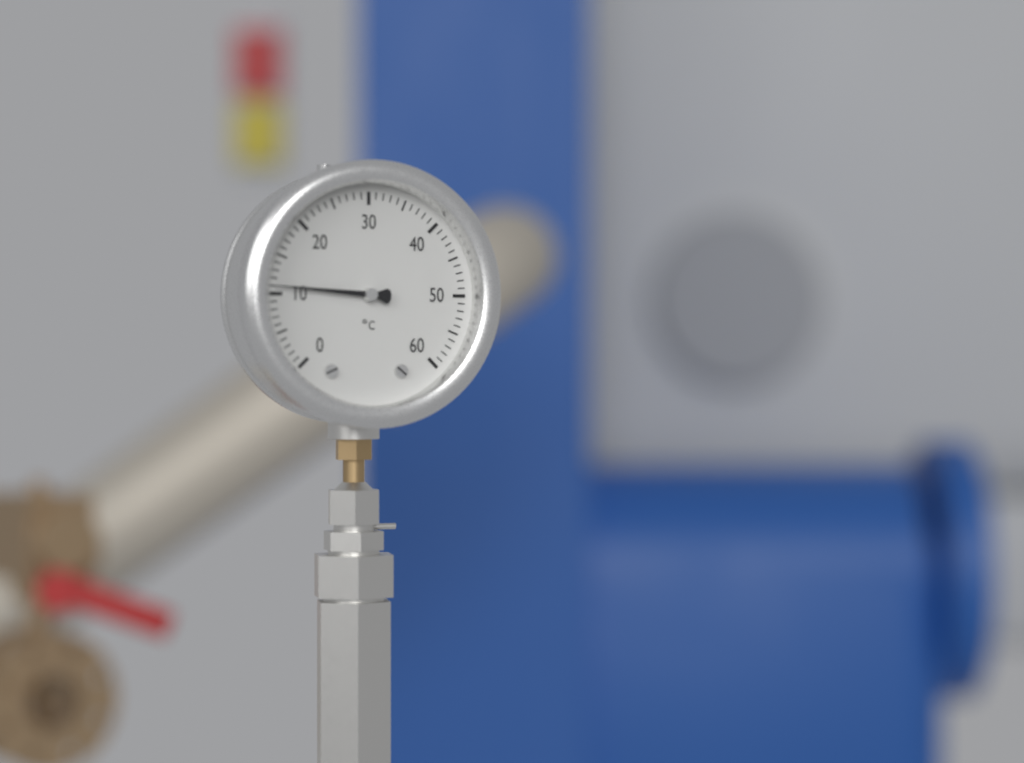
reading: 11 °C
